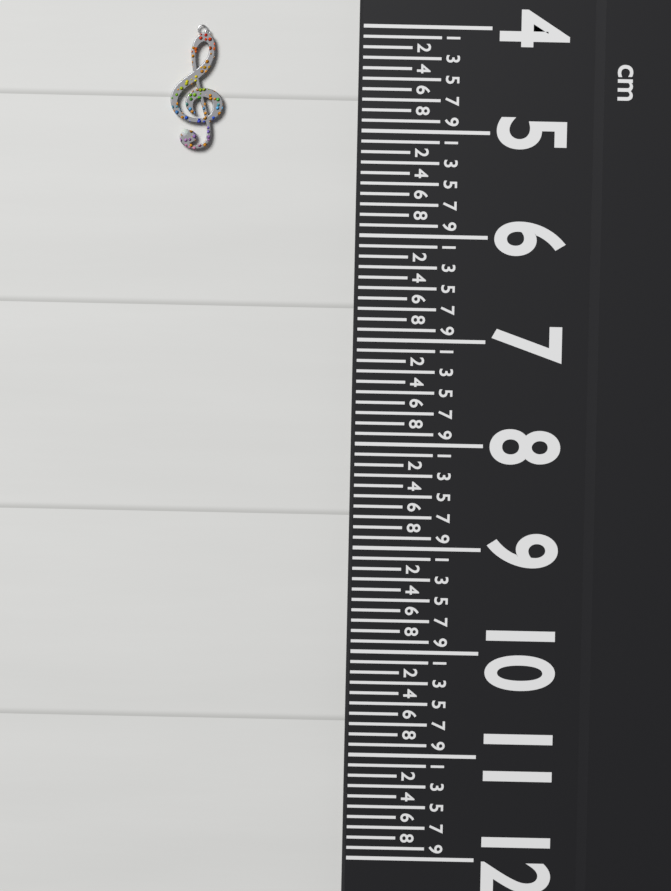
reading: 5.2 cm
